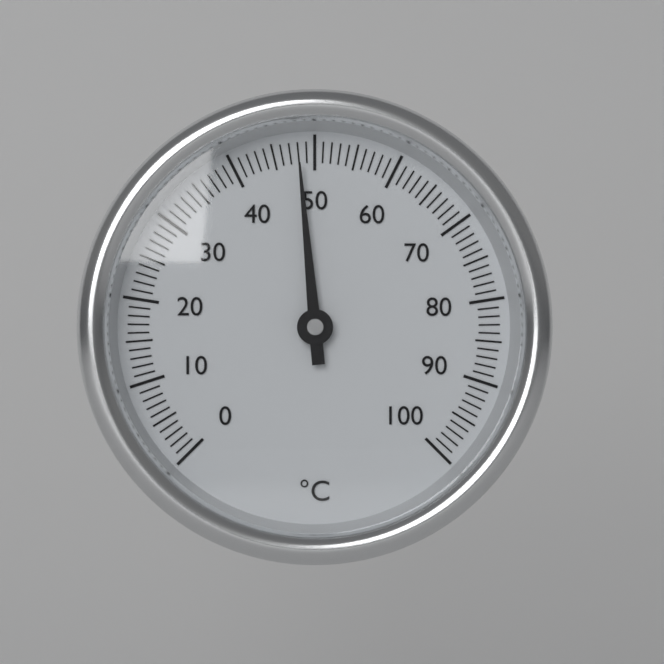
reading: 48 °C
